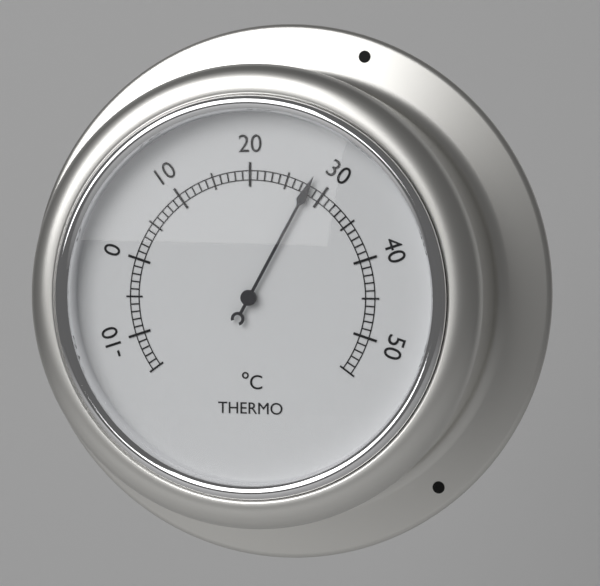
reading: 28 °C
